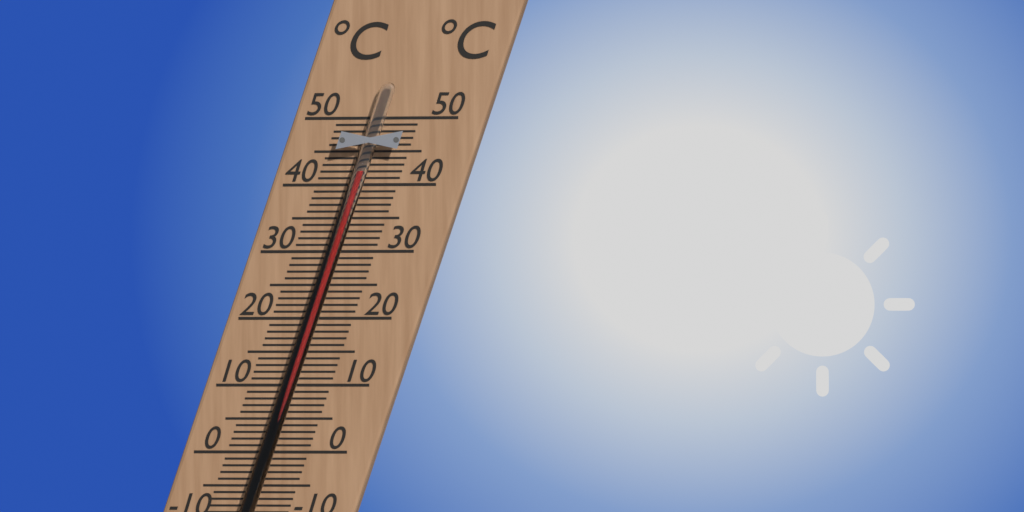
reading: 42 °C
